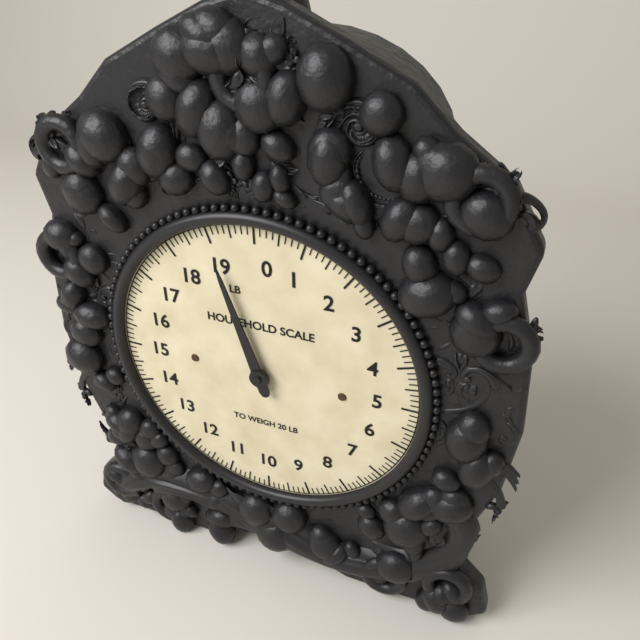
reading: 19.000 lb
